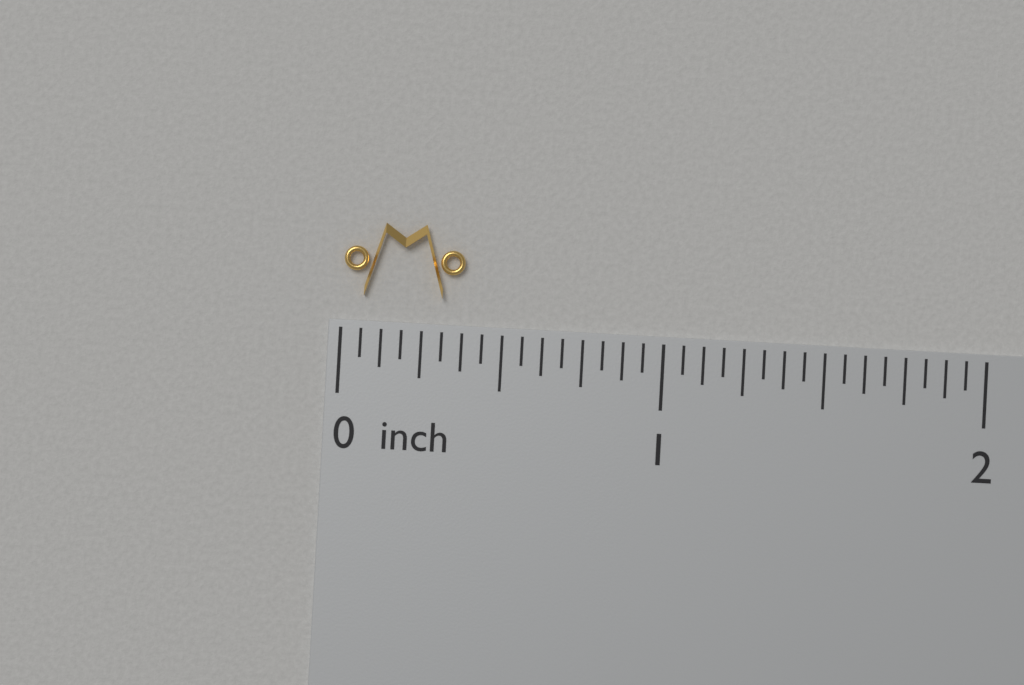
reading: 0.3750 inch
